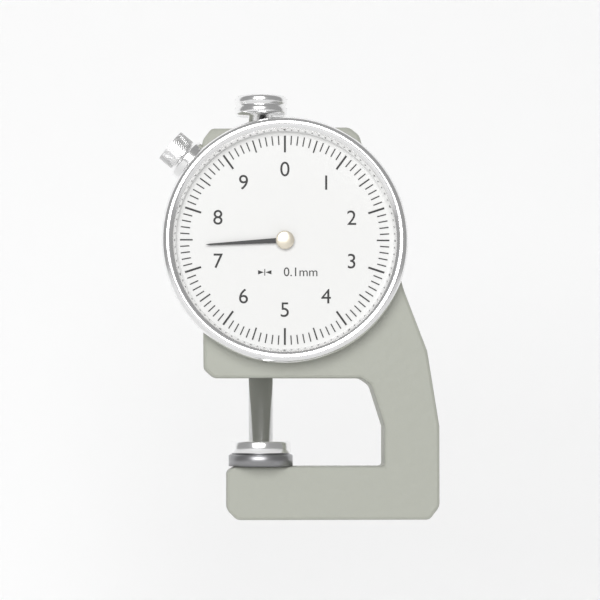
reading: 7.4 mm
